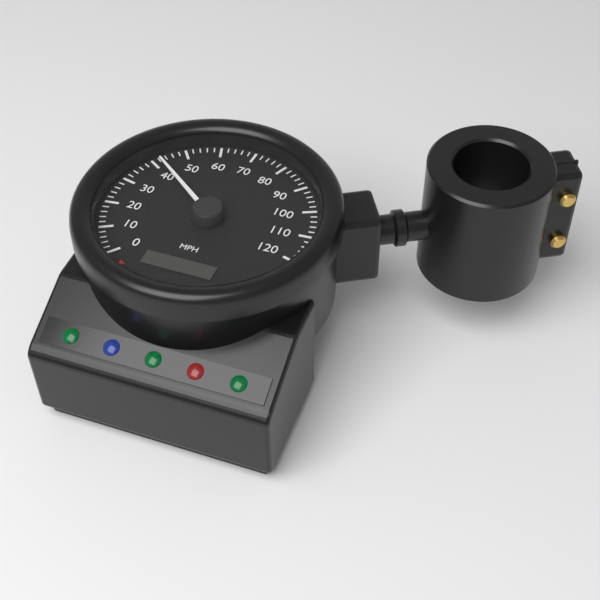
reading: 42 mph
